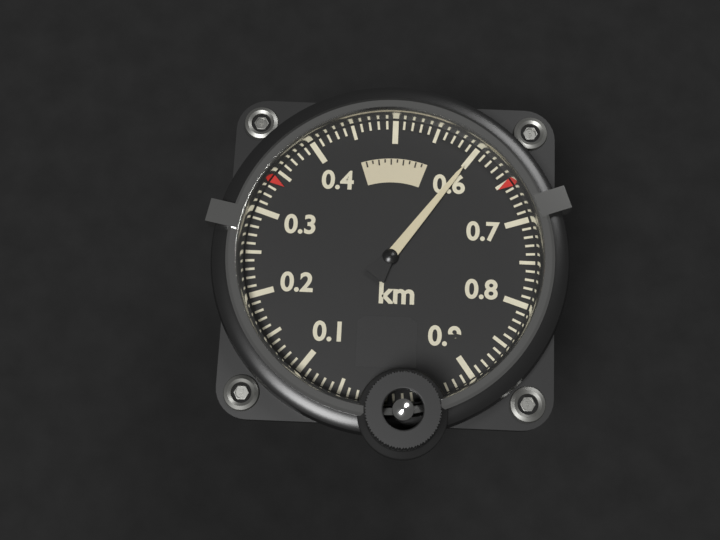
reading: 0.60 km
